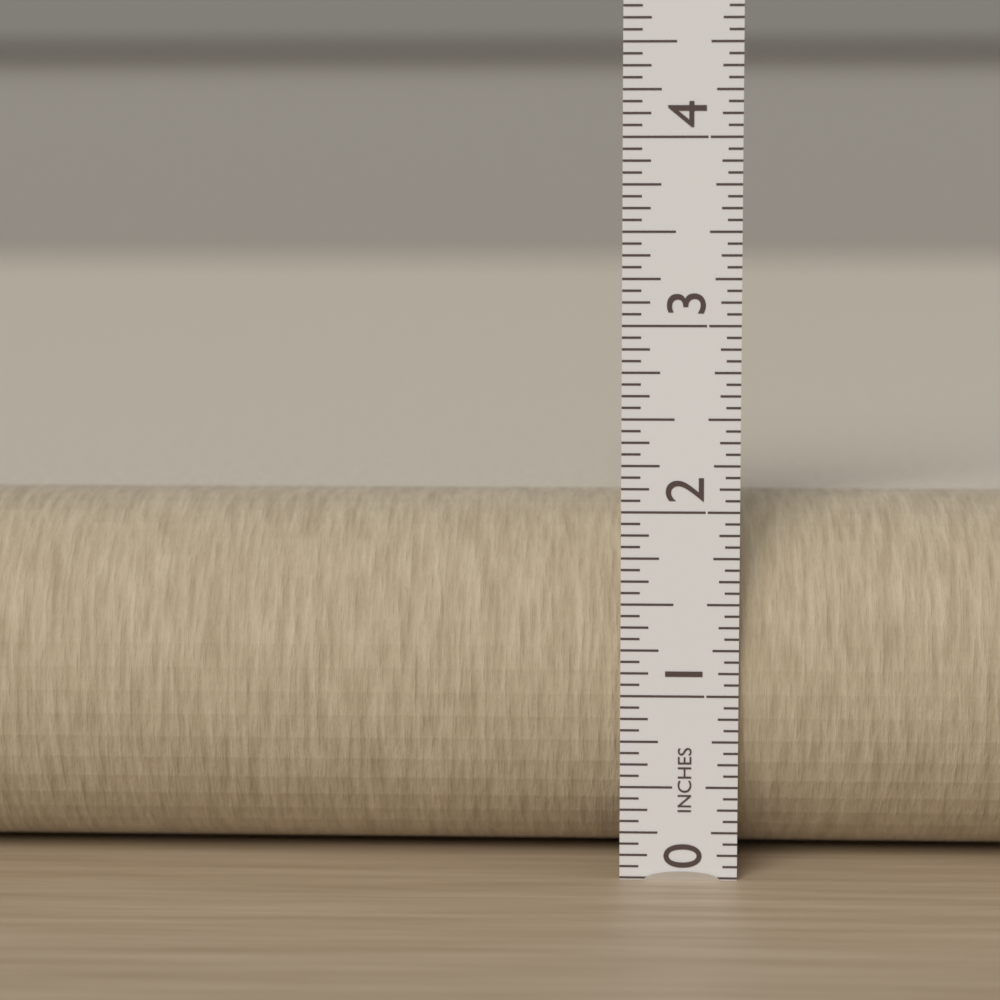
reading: 2.0000 in
